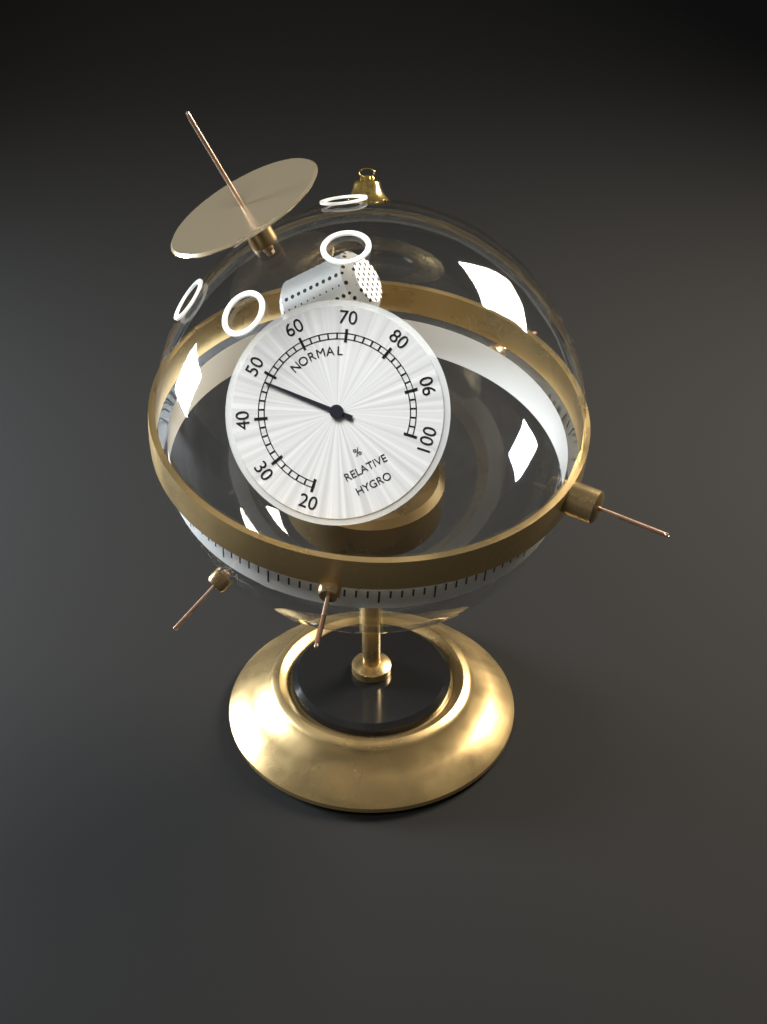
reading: 48 %
